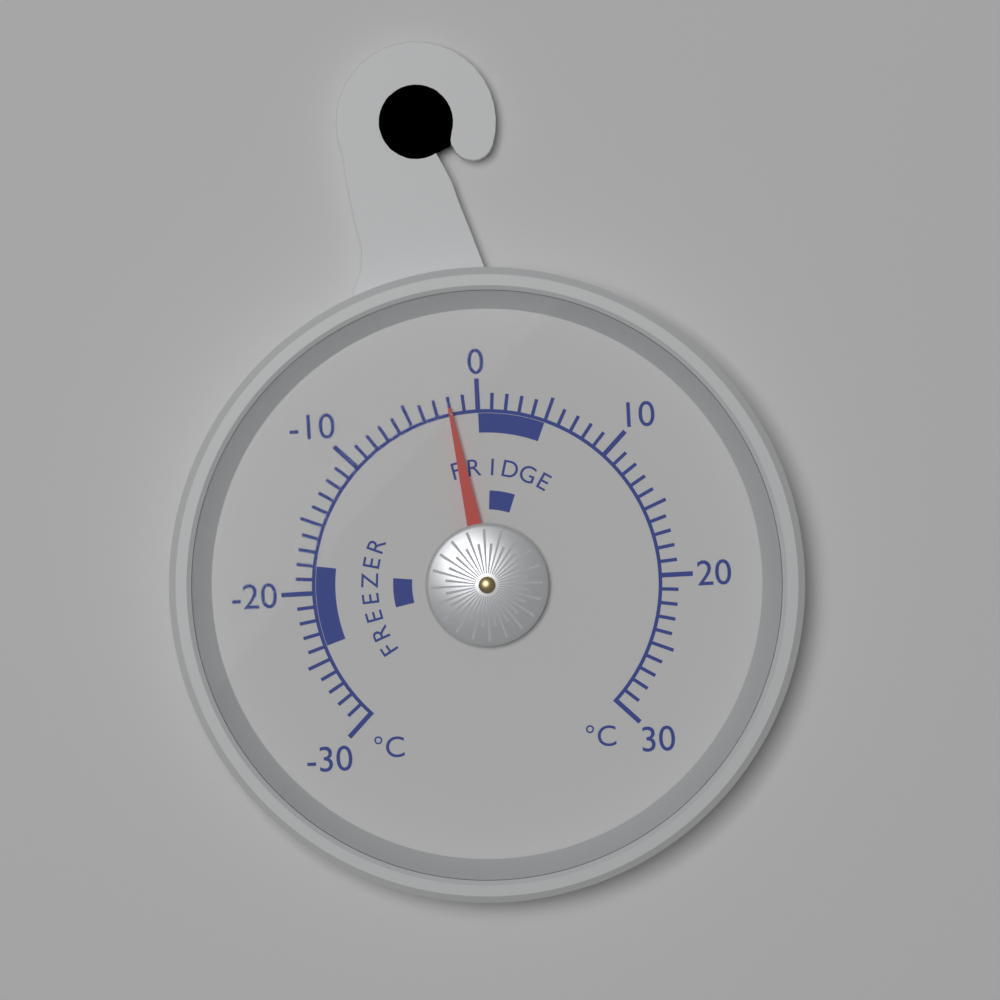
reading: -2 °C
